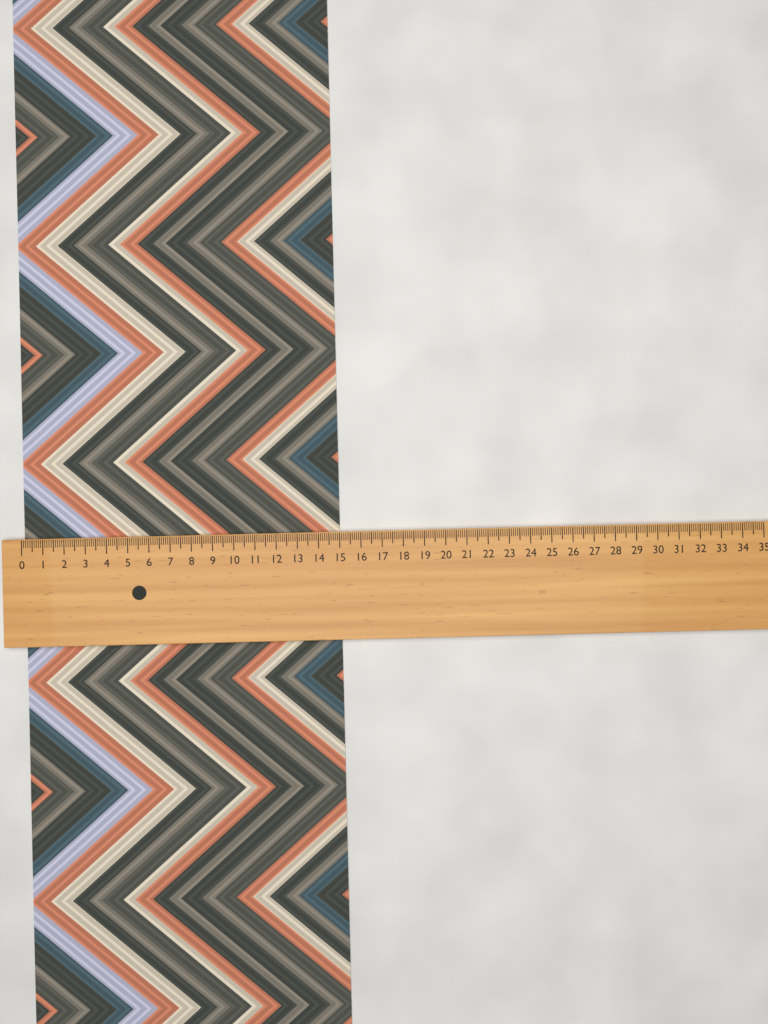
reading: 15.0 (no unit)
